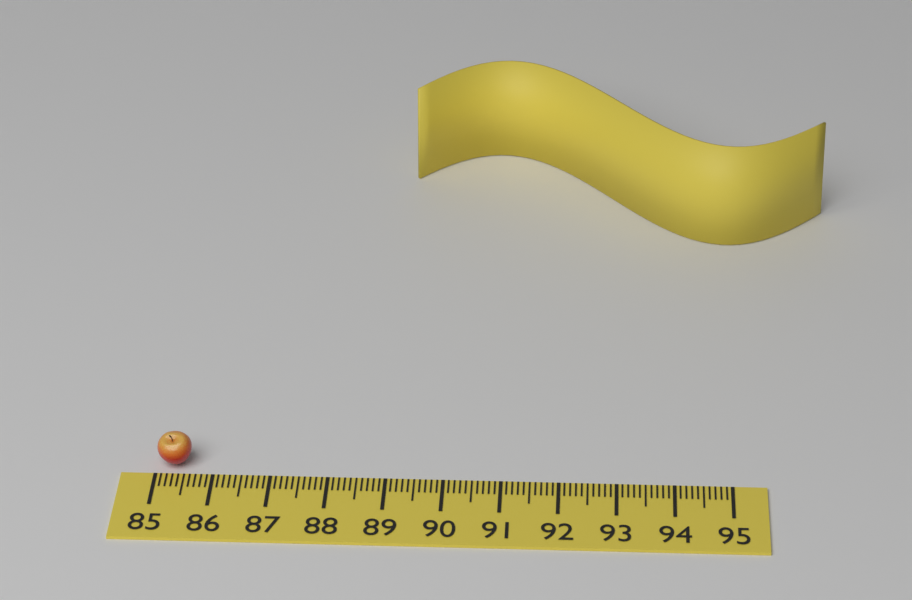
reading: 85.6 (no unit)
